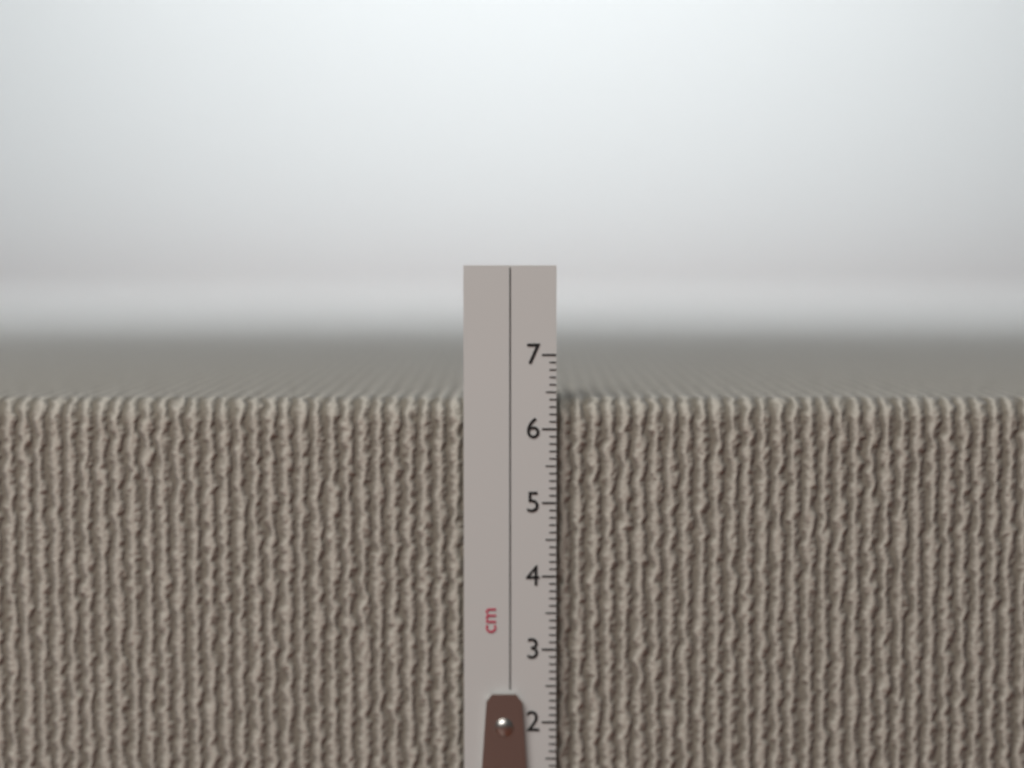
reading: 6.4 cm
